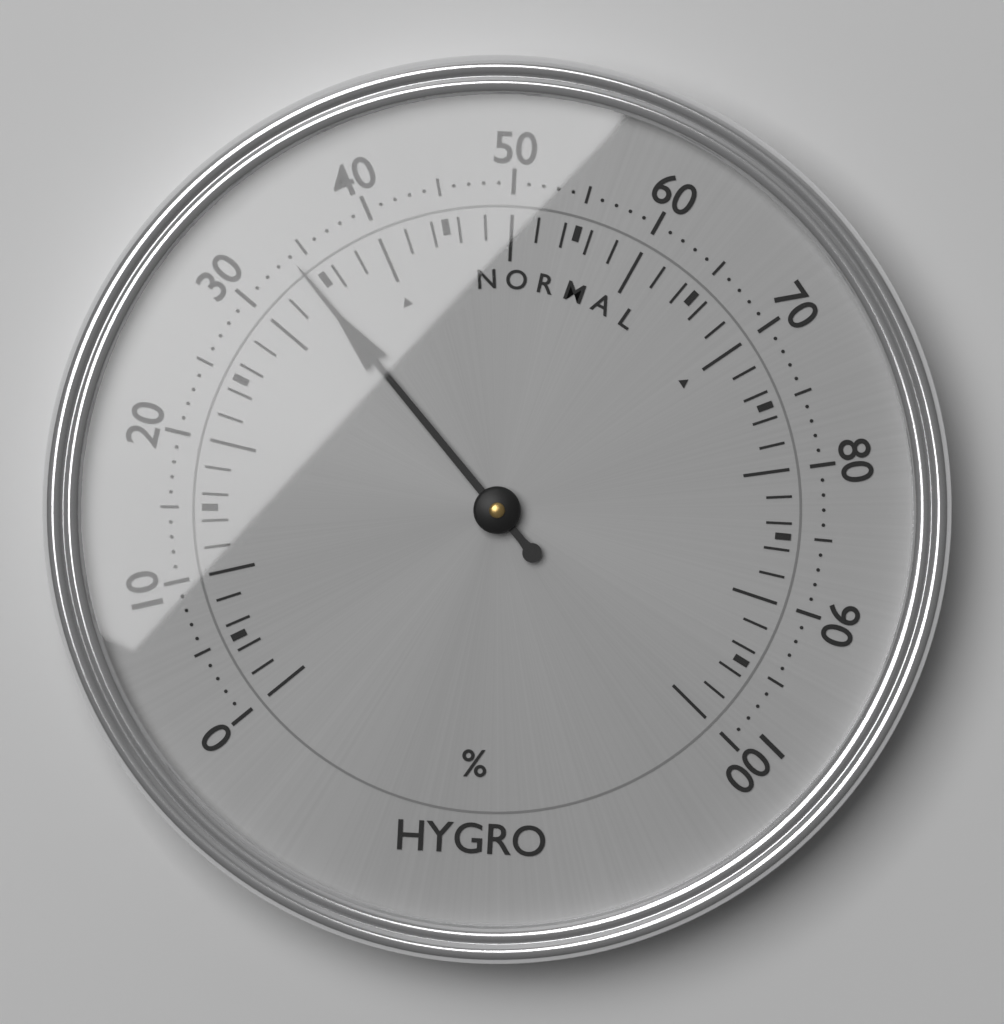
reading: 34 %
